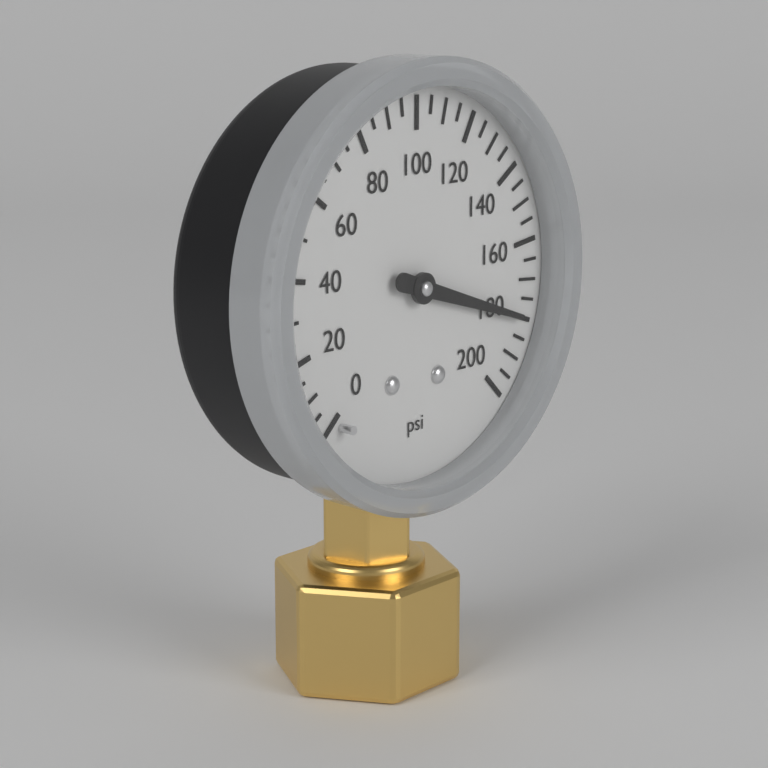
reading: 180 psi
